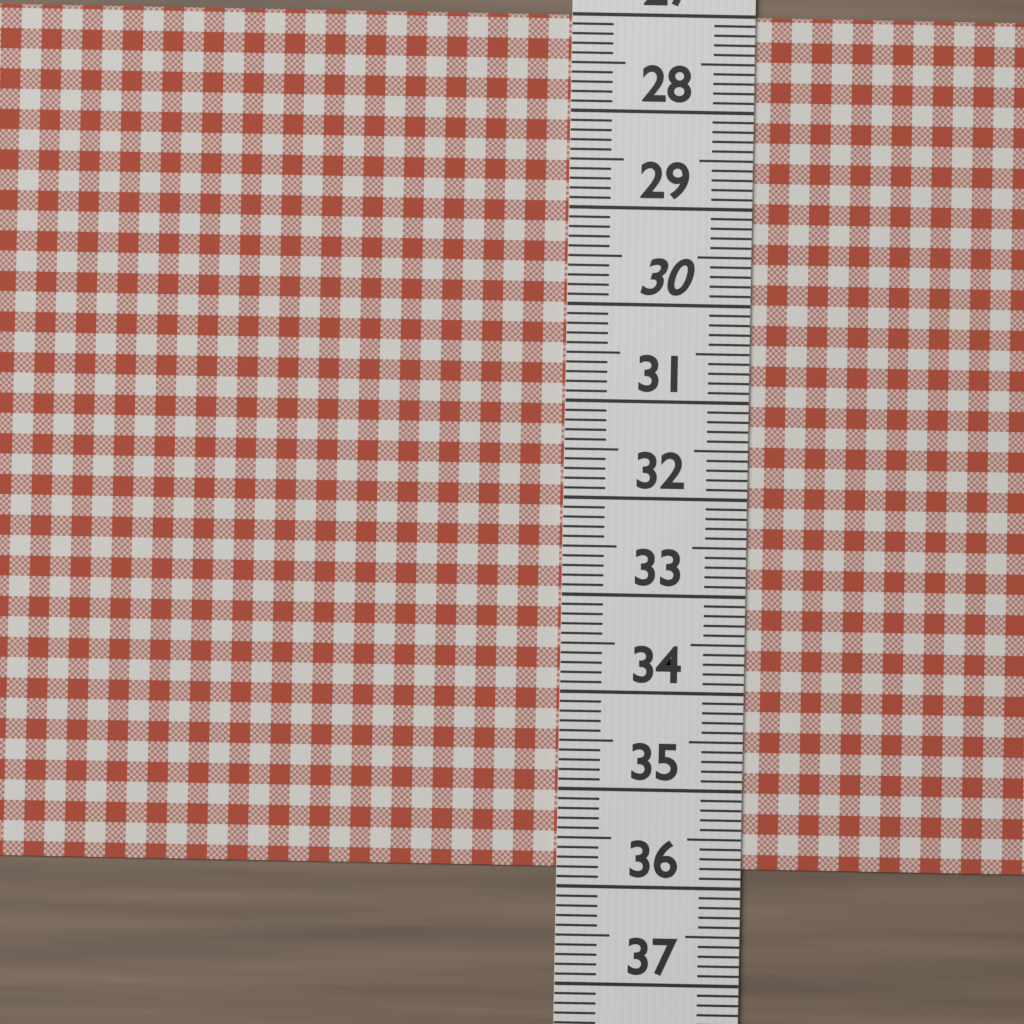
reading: 35.8 (no unit)
